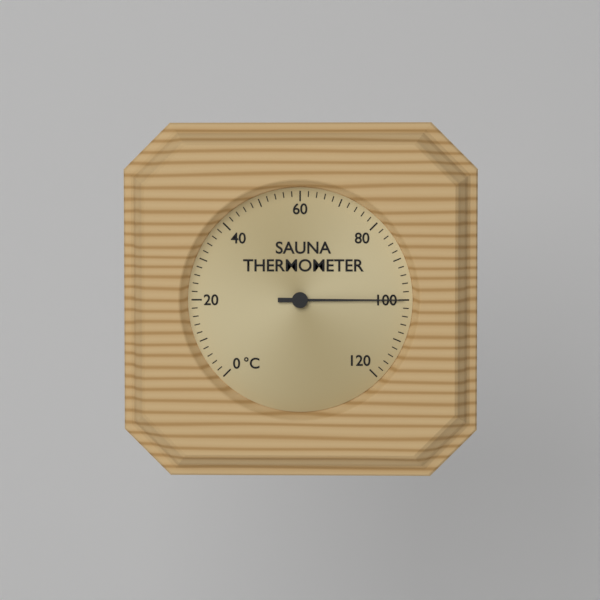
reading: 100 °C
